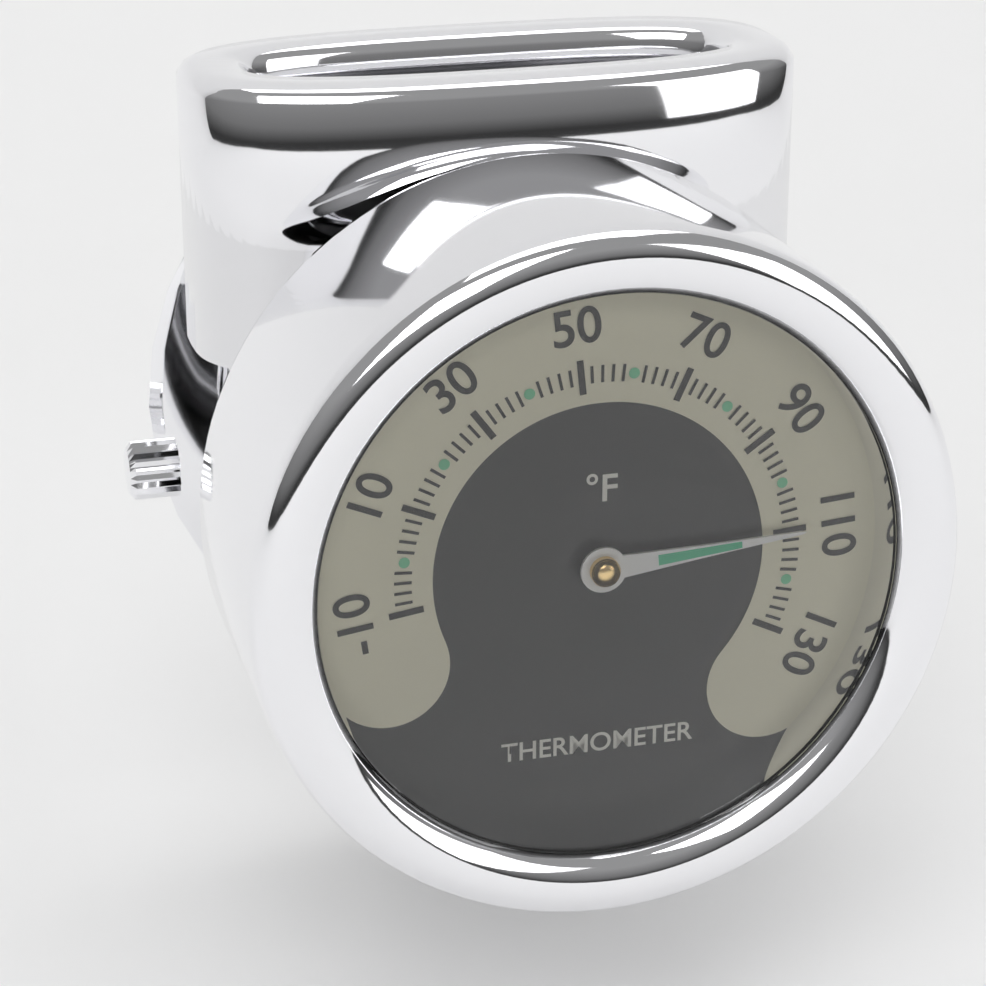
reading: 110 °F
